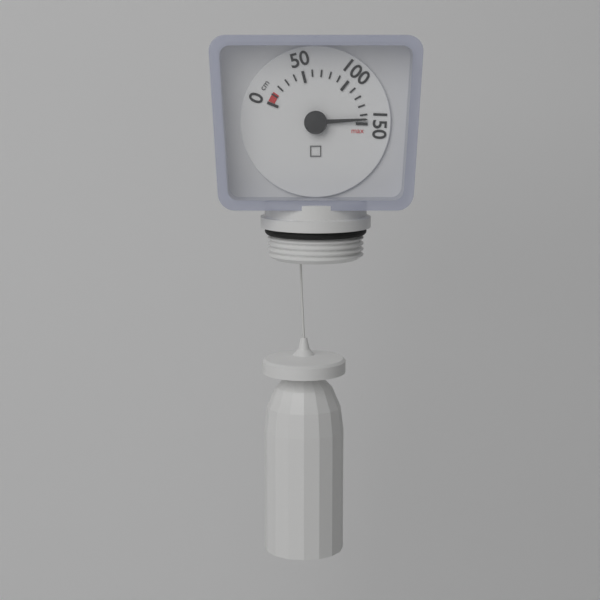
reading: 145 cm
